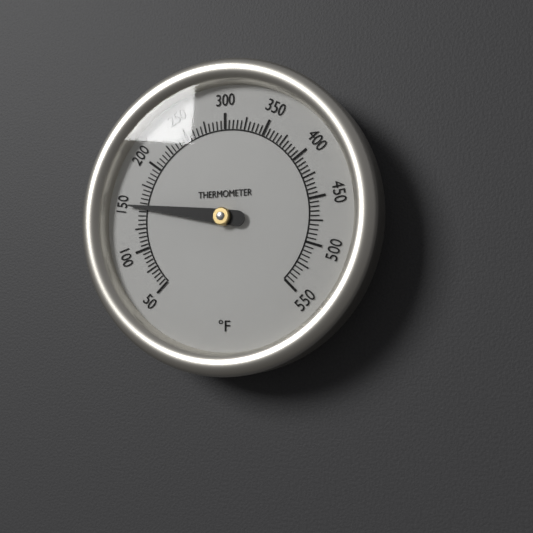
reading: 150 °F
